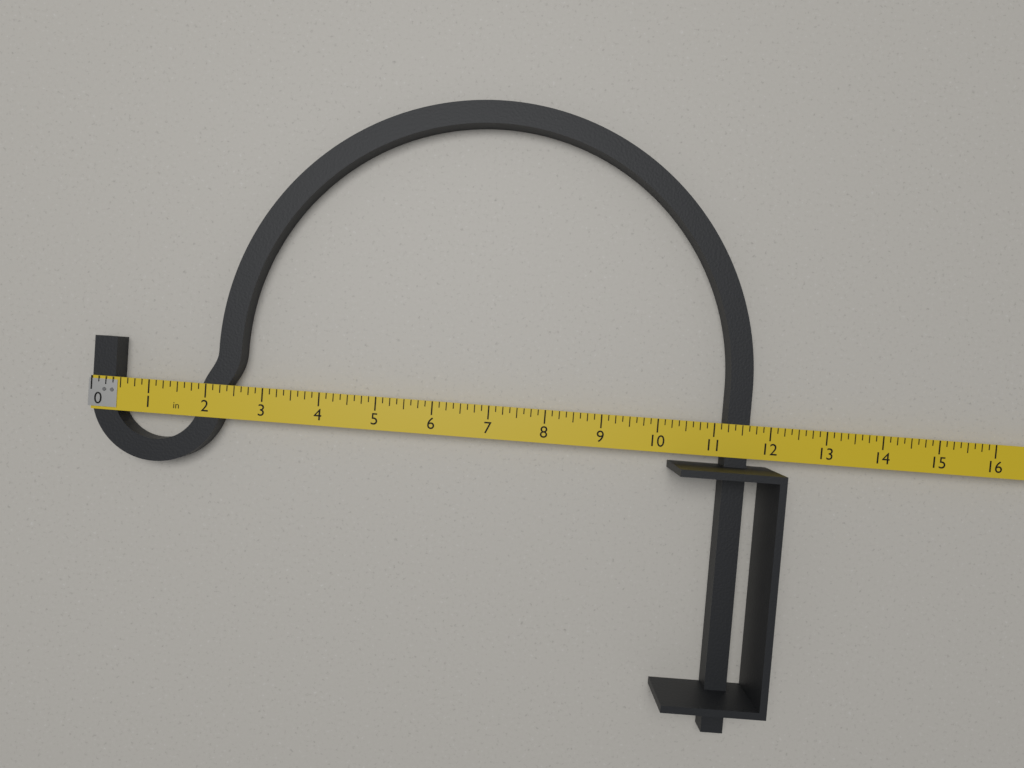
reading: 11.625 in
